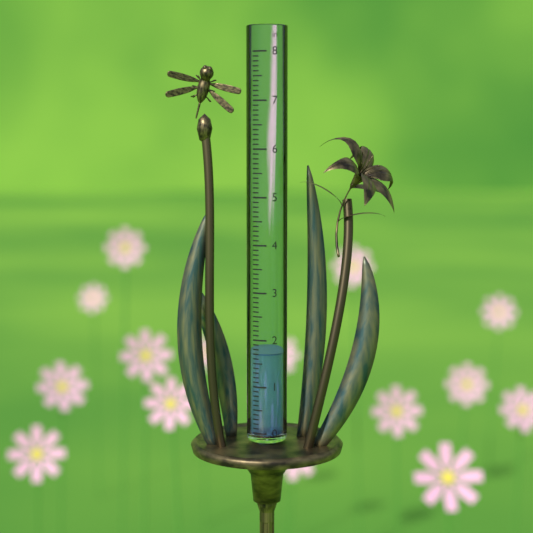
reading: 1.7 in
